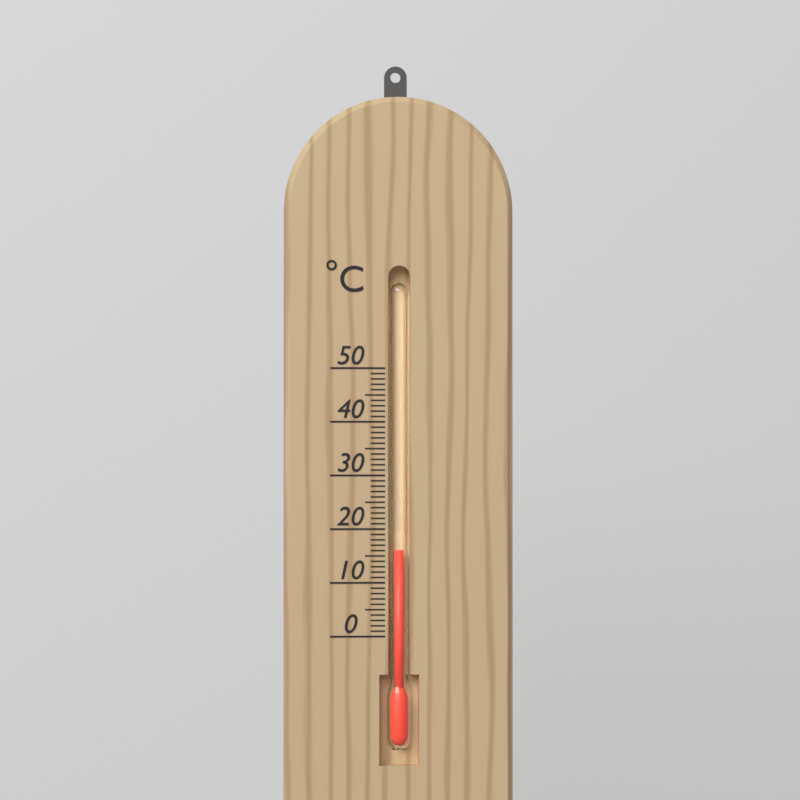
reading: 16 °C
